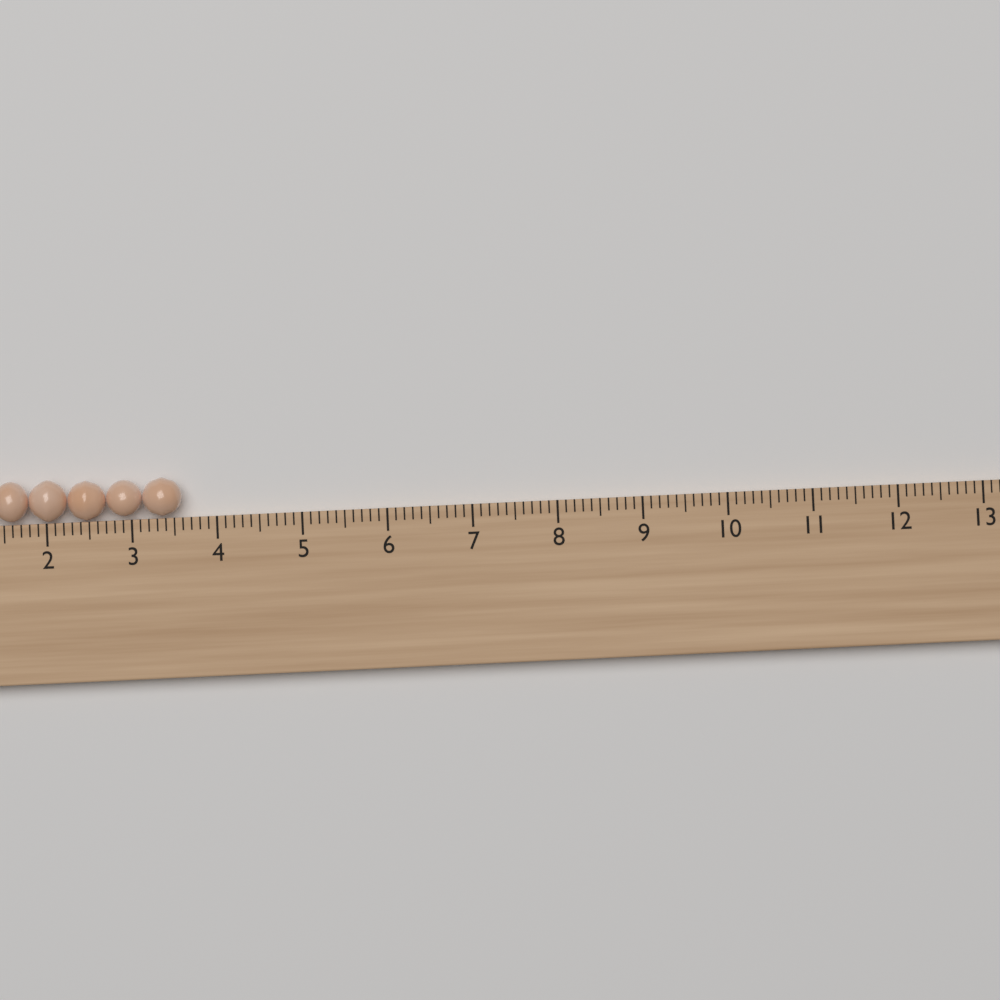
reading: 3.6 cm
